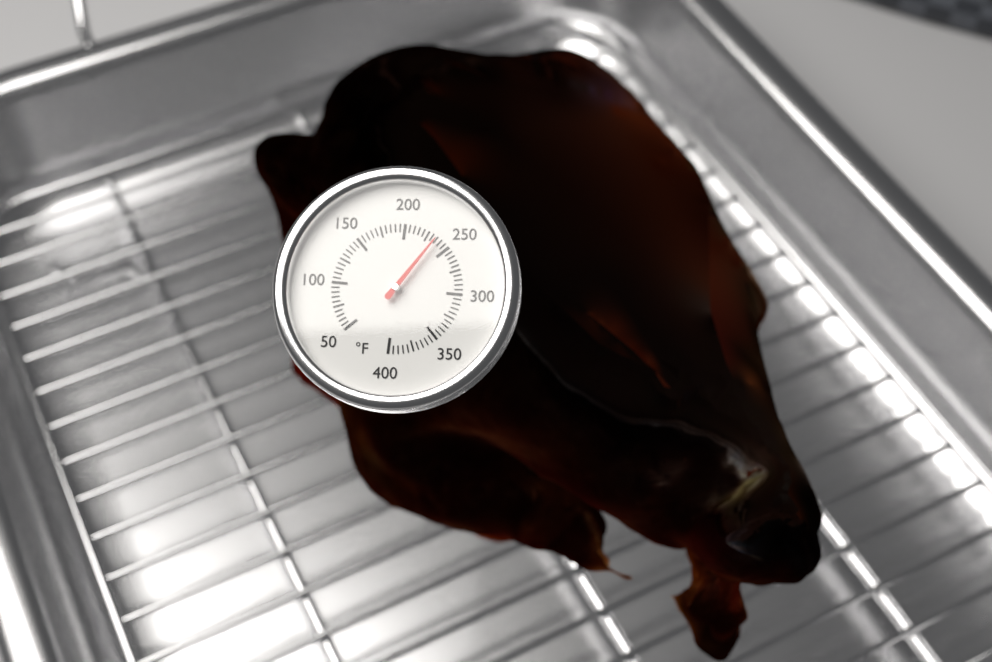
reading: 235 °F
